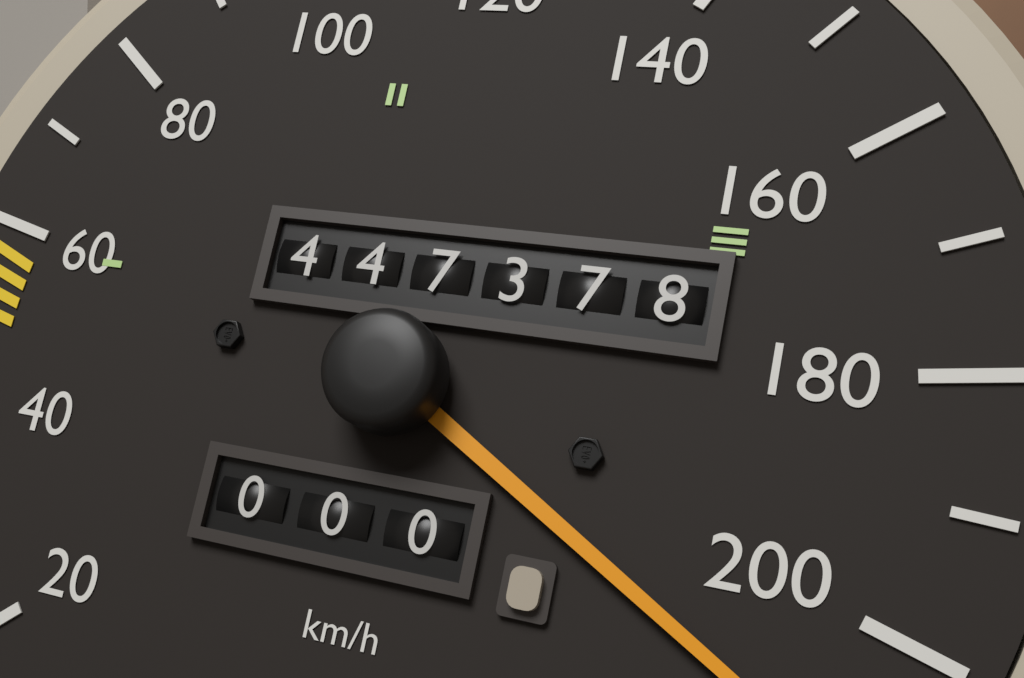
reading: 210 km/h
